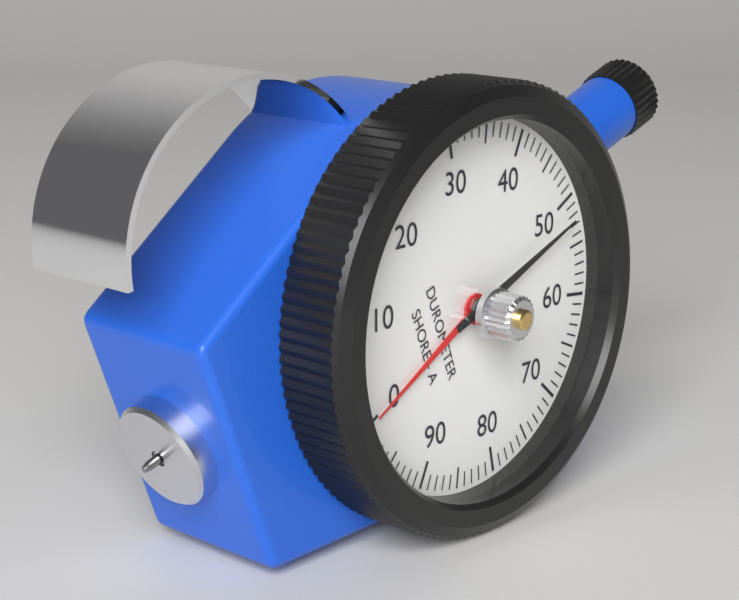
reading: 52 Shore A
